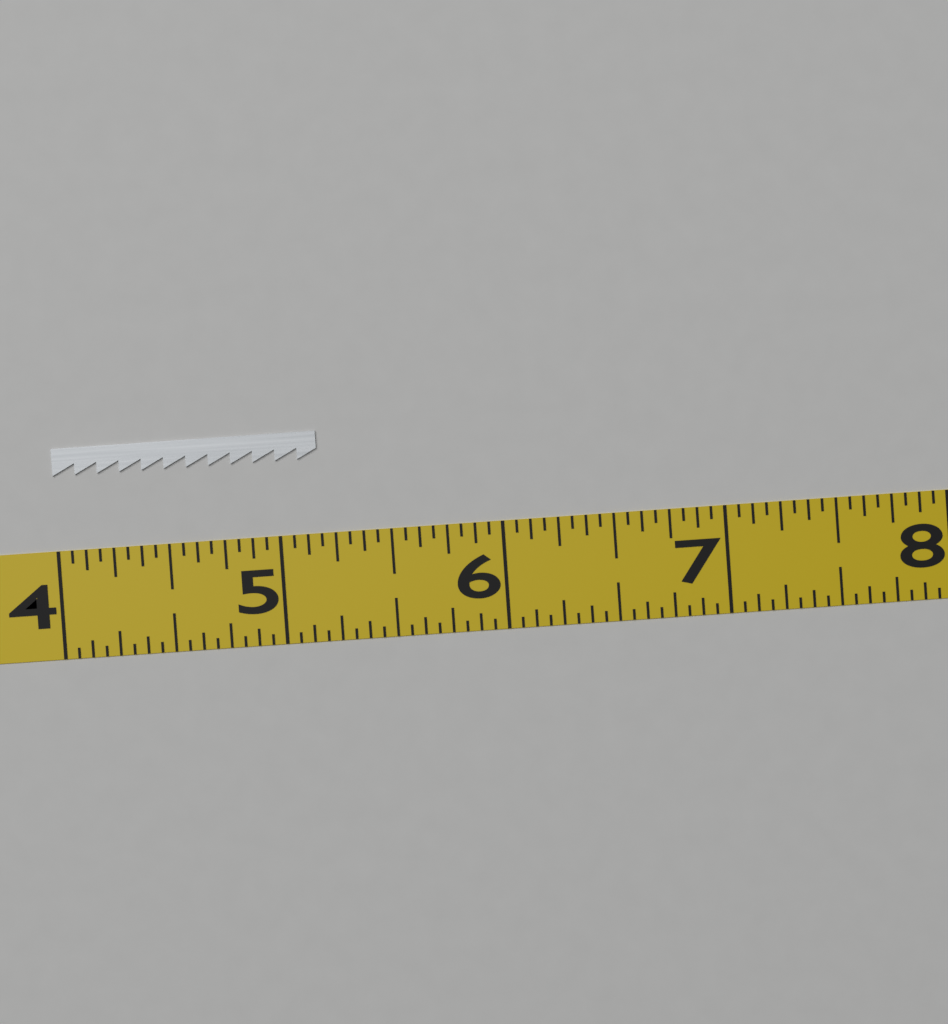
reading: 5.1875 (no unit)
